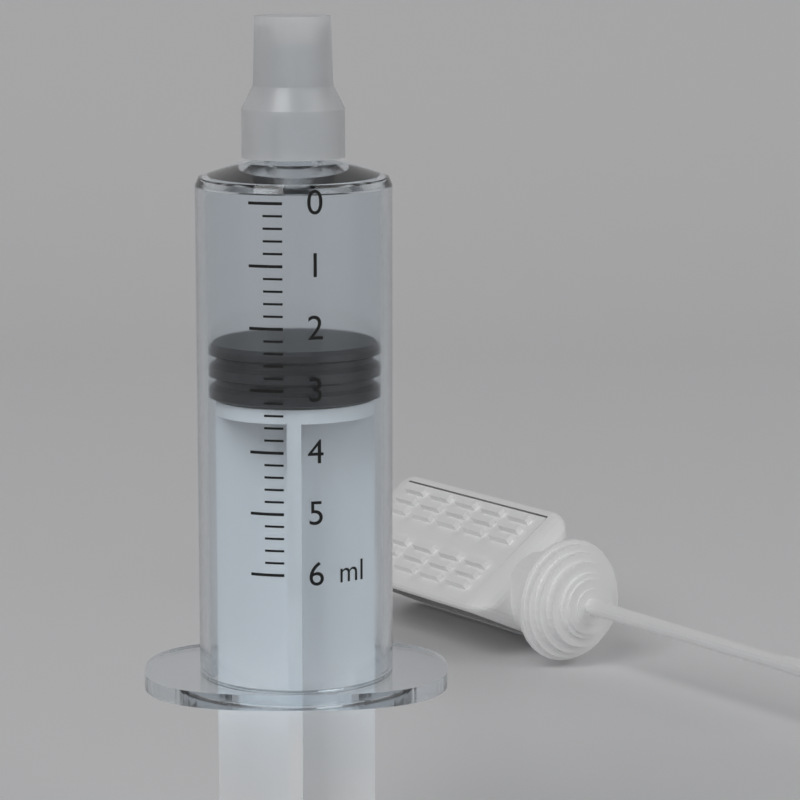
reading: 2.4 ml
